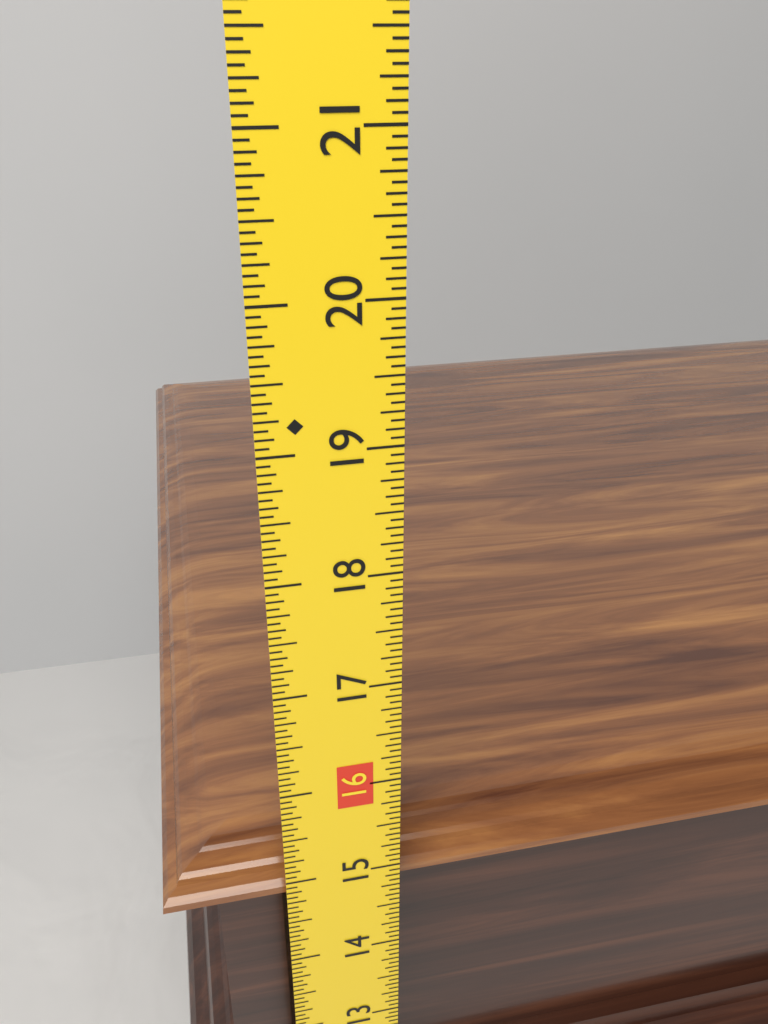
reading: 14.9375 in
